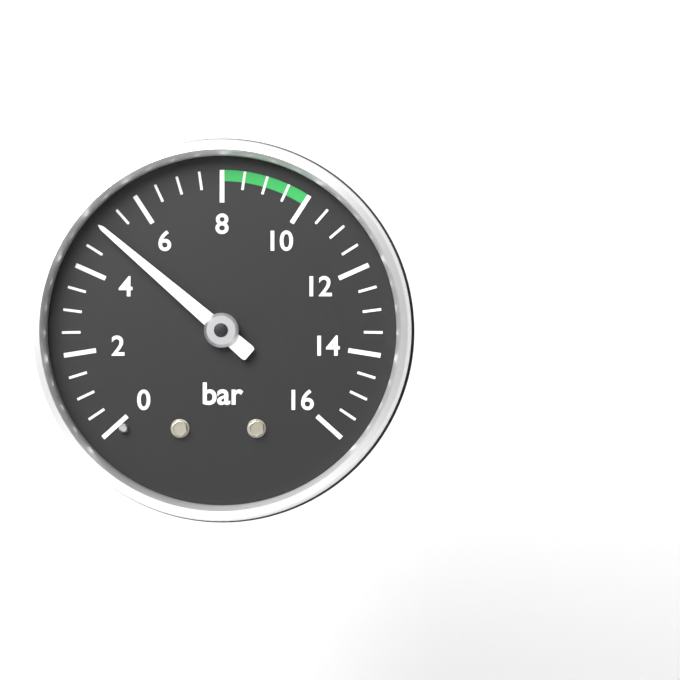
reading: 5.0 bar
